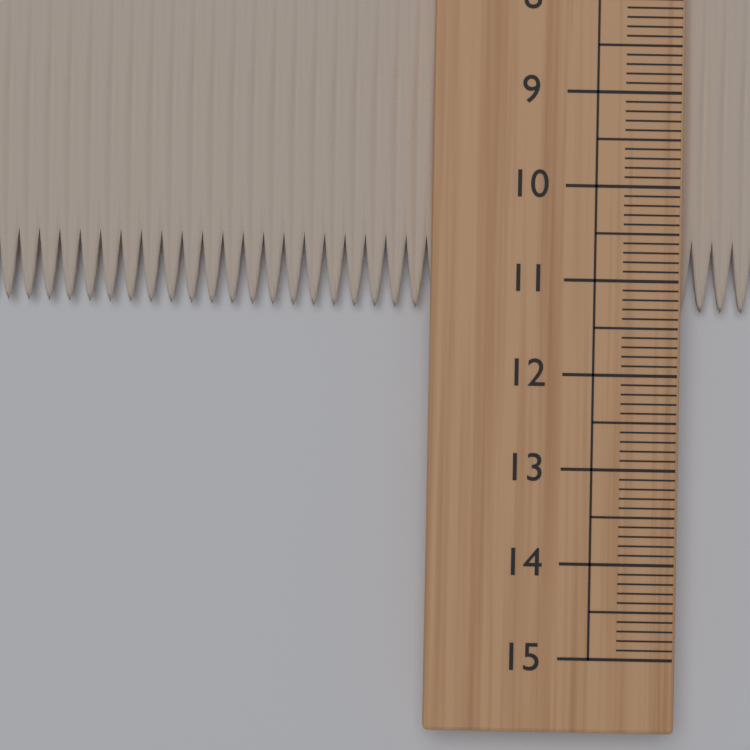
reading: 11.3 cm
